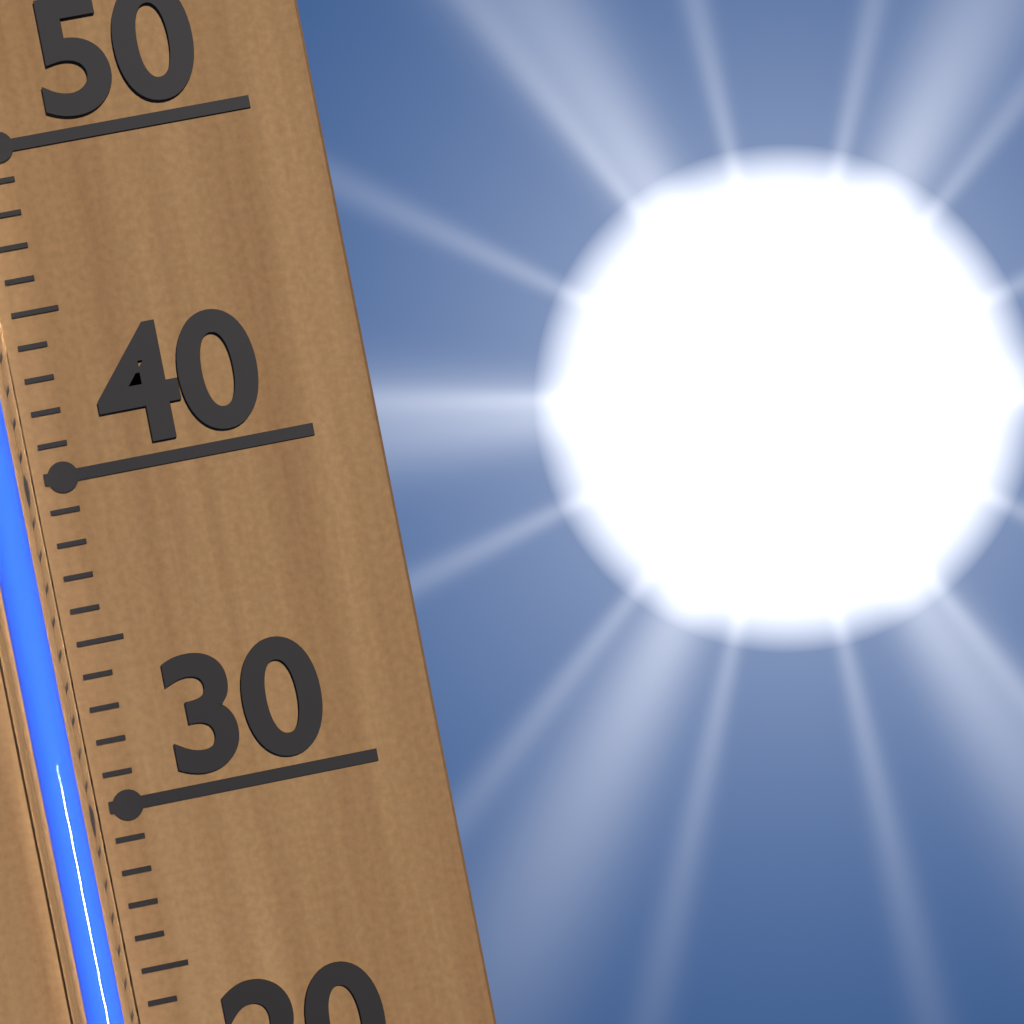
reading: 44 (no unit)
